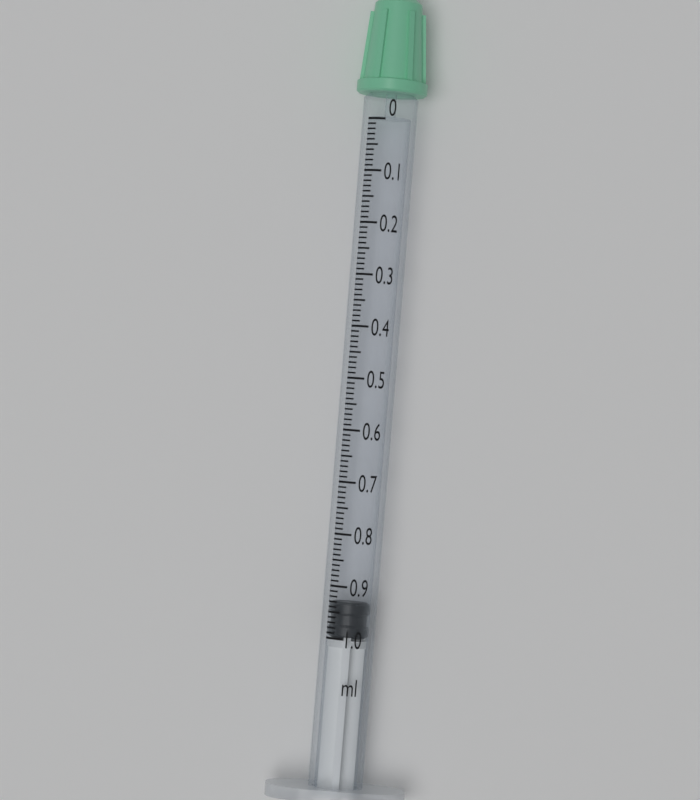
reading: 0.93 ml
